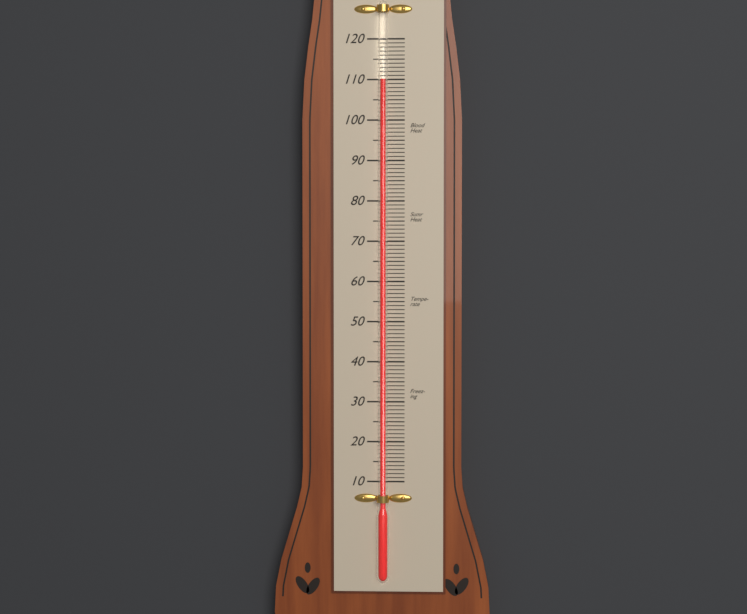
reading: 110 (no unit)
